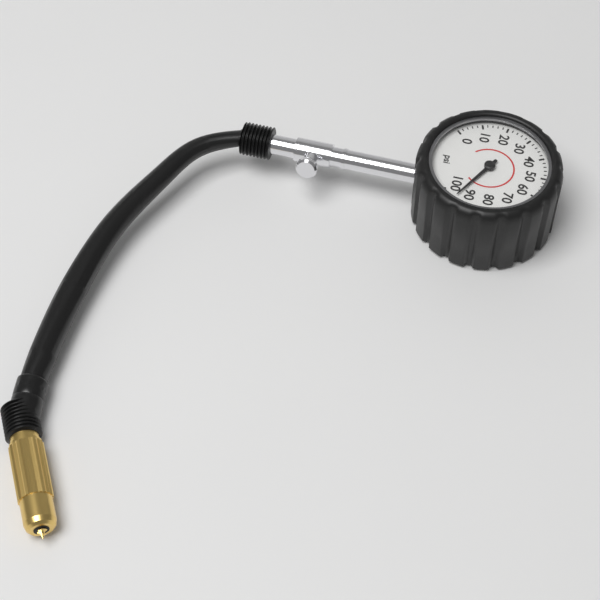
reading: 94 psi
